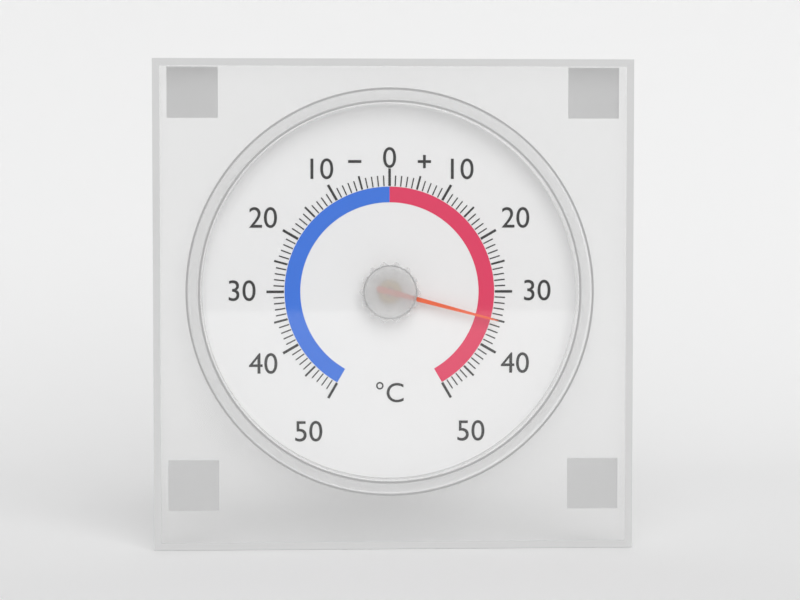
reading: 35 °C
